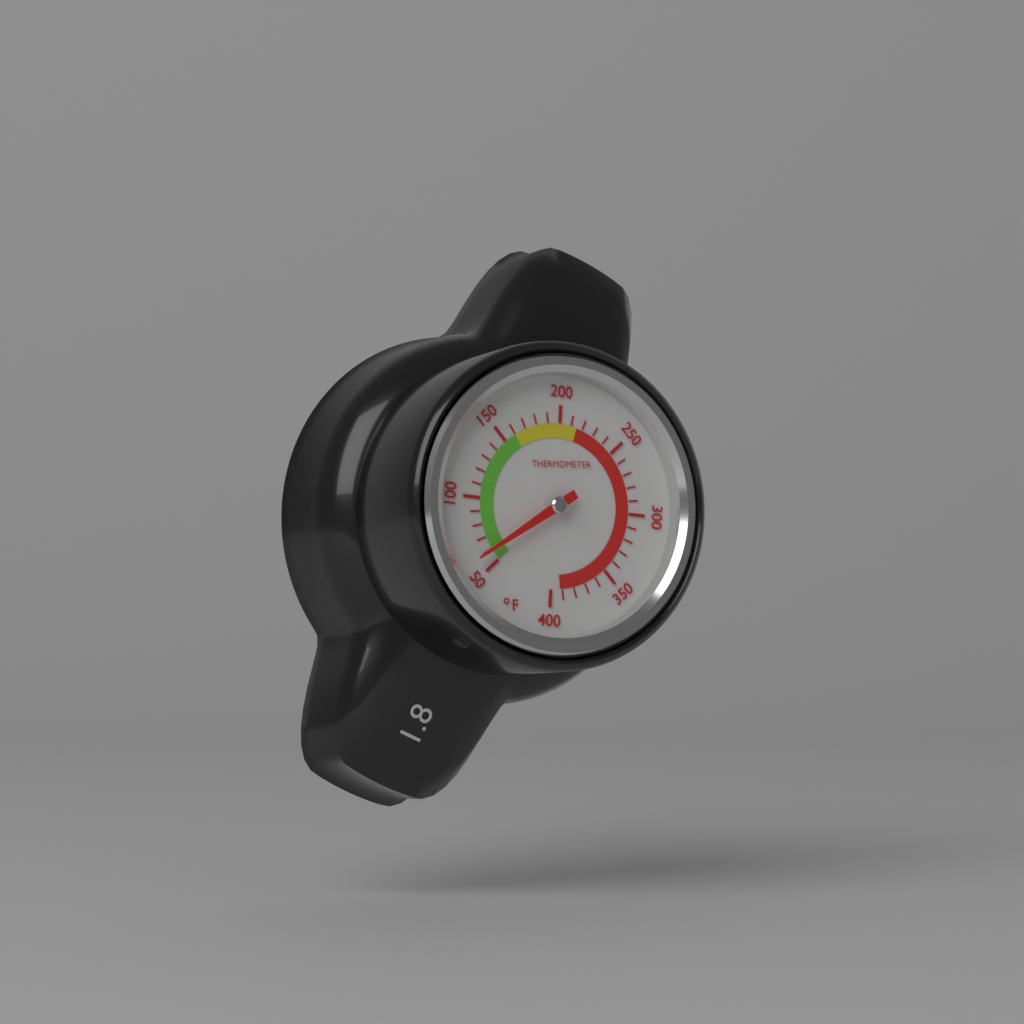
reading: 60 °F
